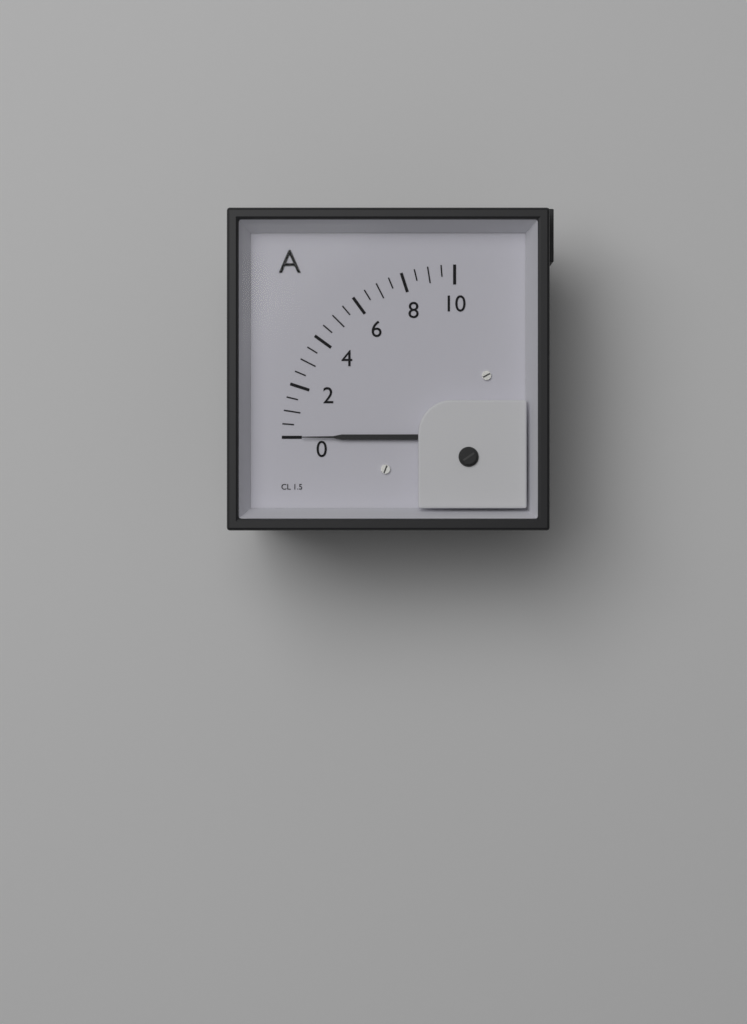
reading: 0.0 A
